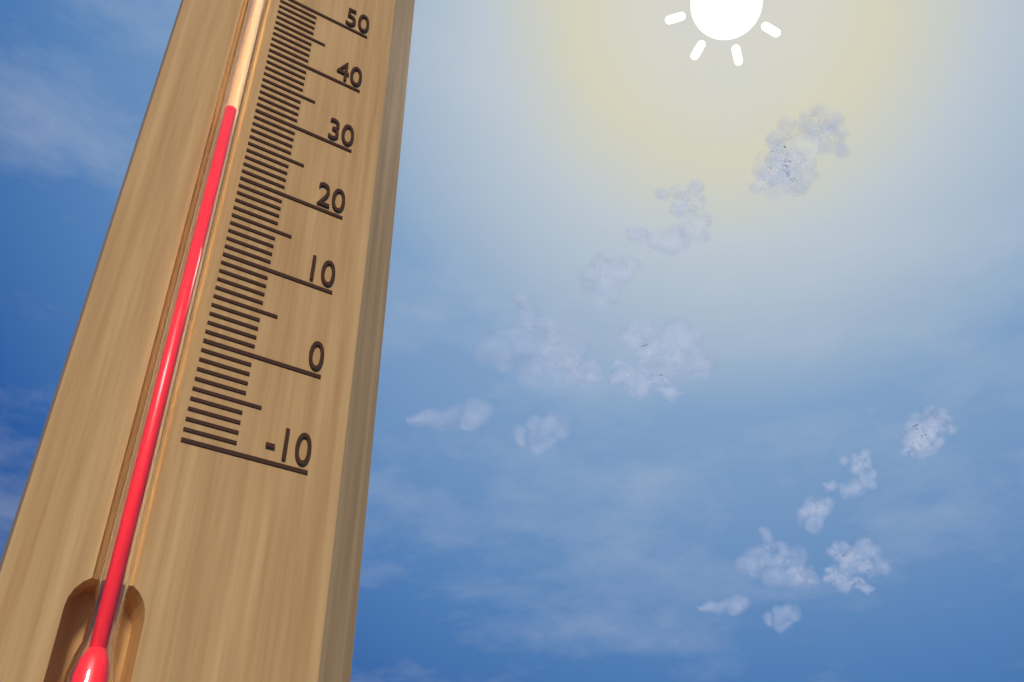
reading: 28 (no unit)
